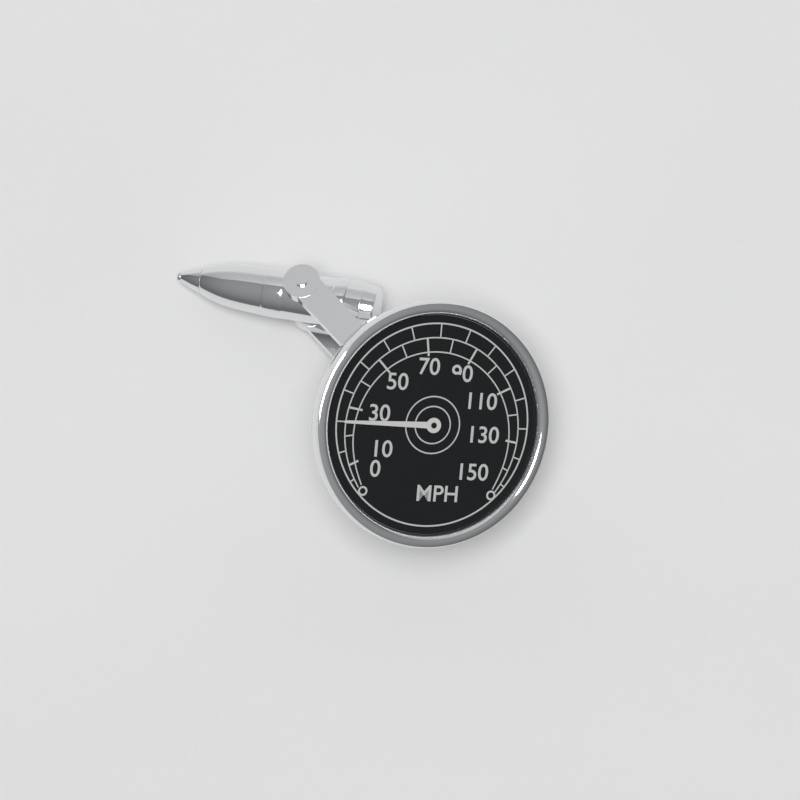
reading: 25 MPH
